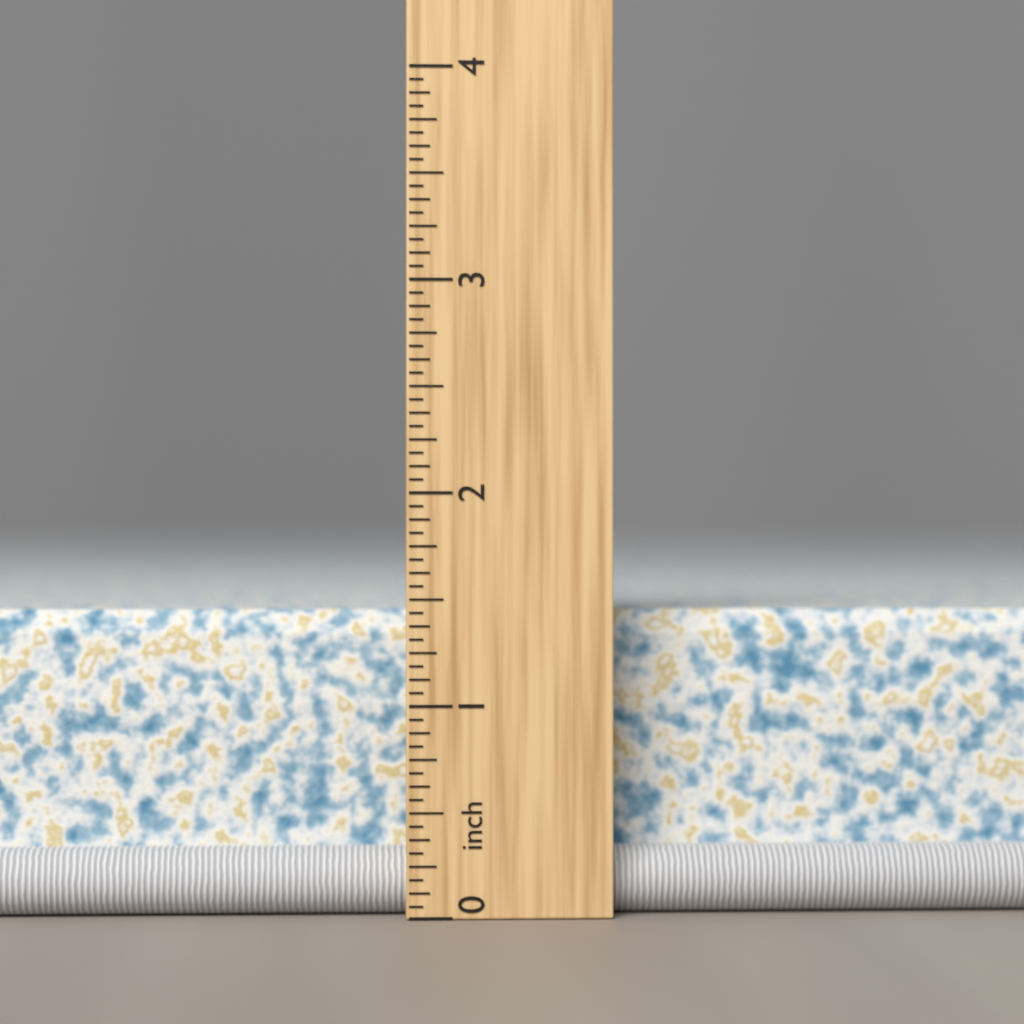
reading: 1.4375 inch
